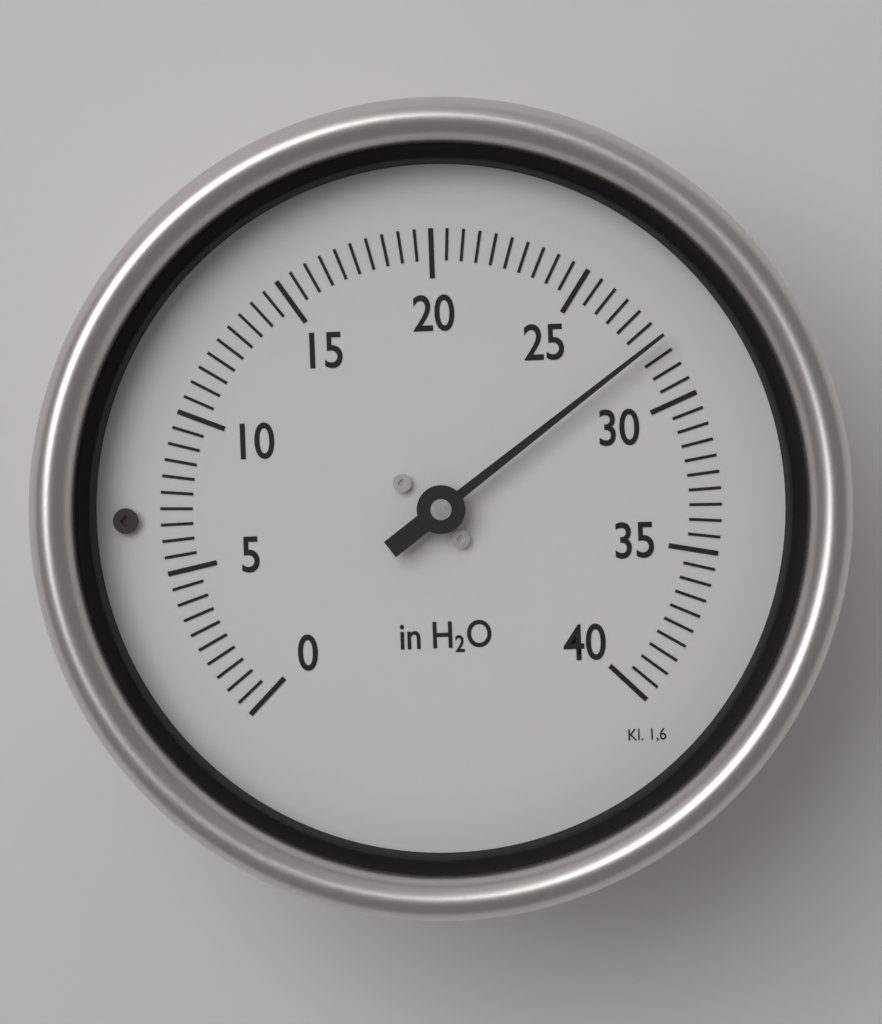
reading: 28.0 in H2O
